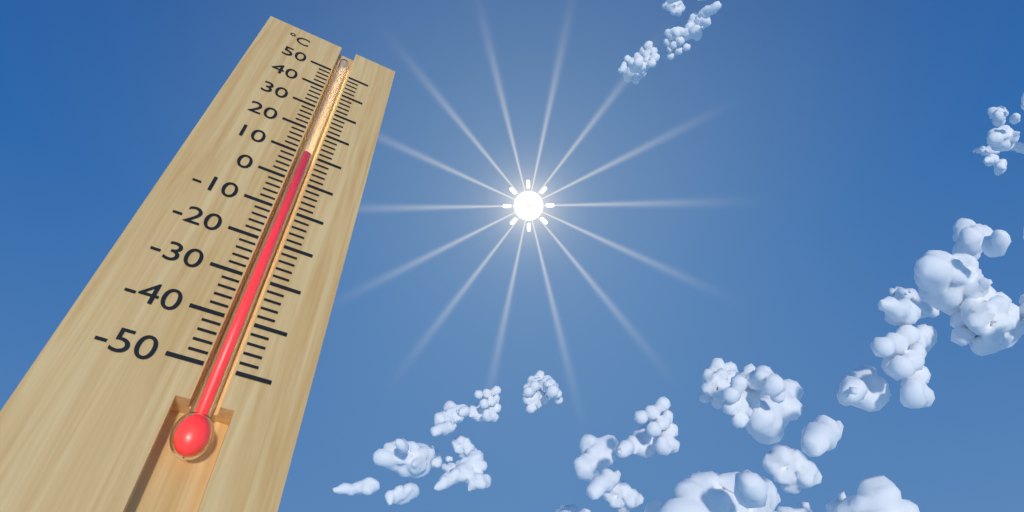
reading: 10 °C
